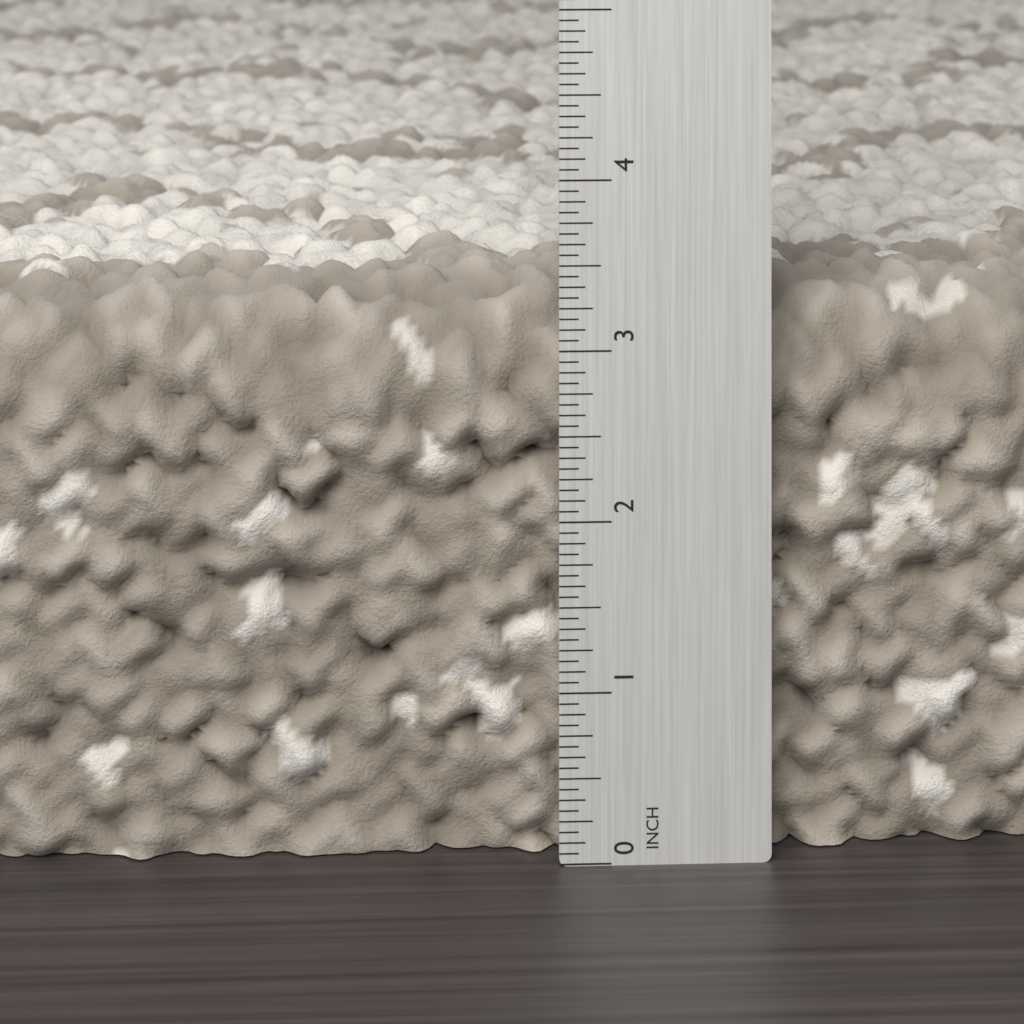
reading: 3.3750 in
